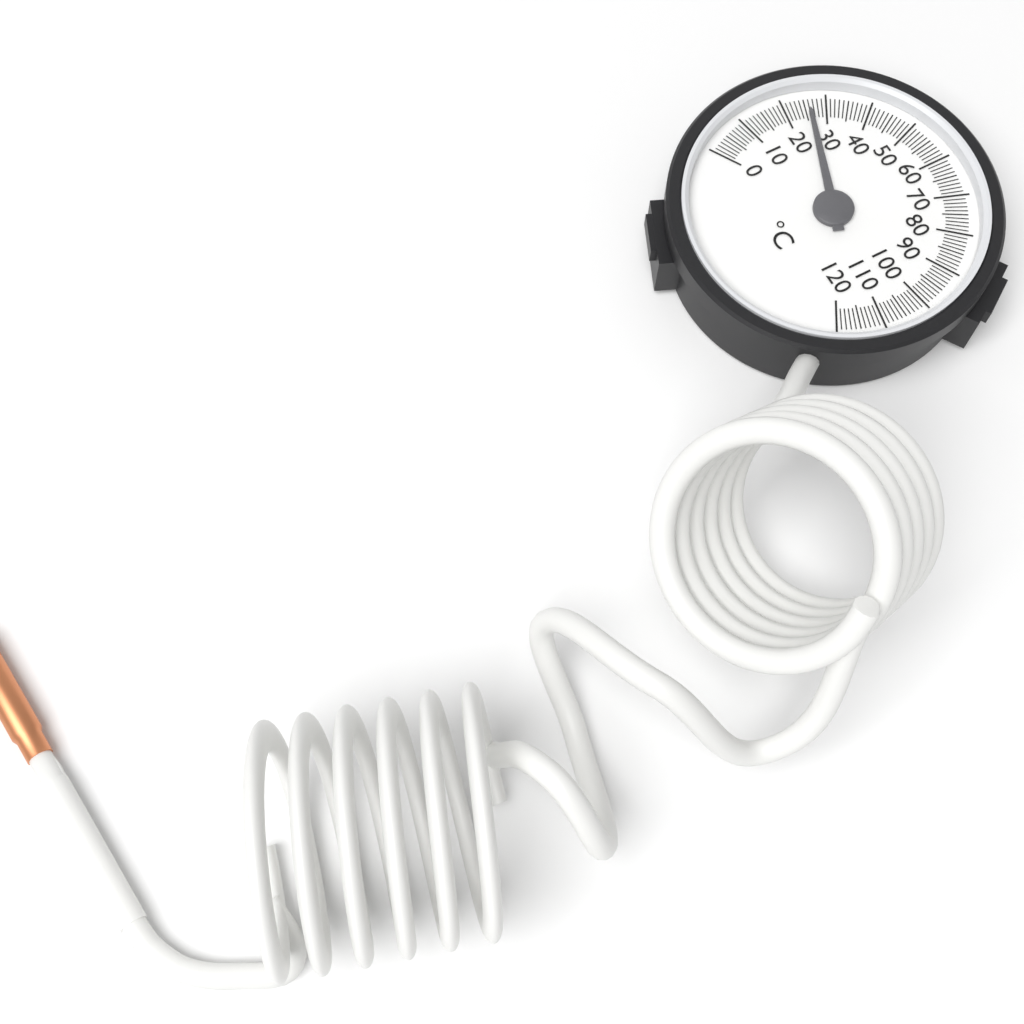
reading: 26 °C
